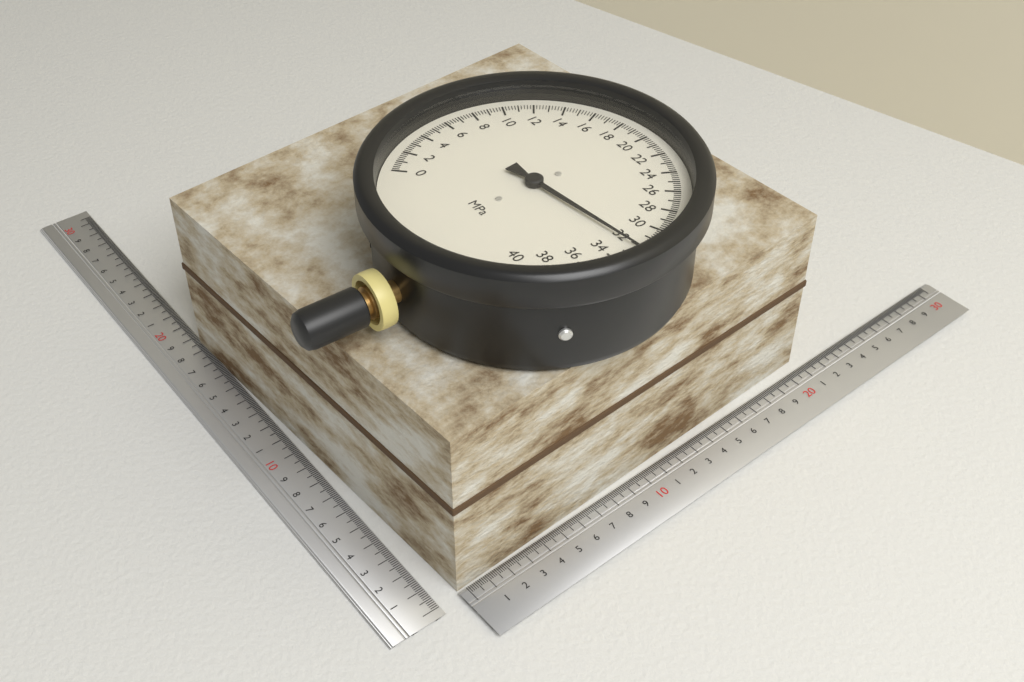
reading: 32.2 MPa
